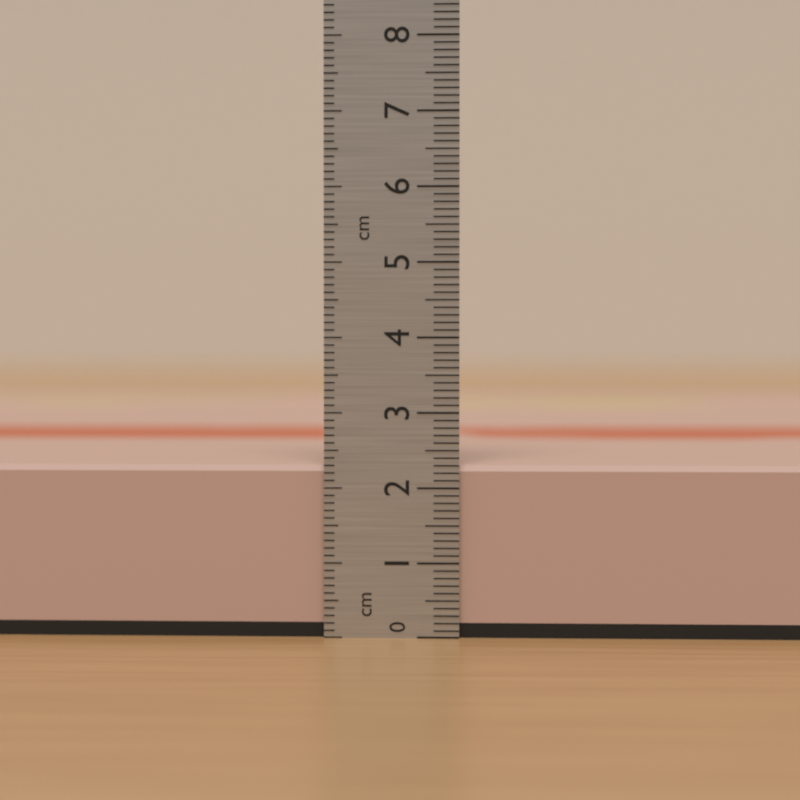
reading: 2.3 cm
